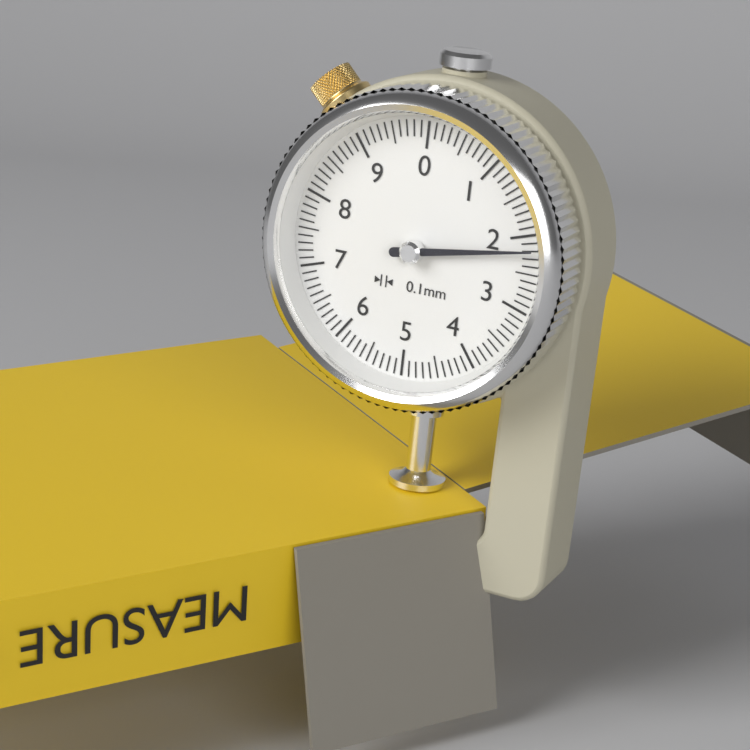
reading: 2.2 mm
